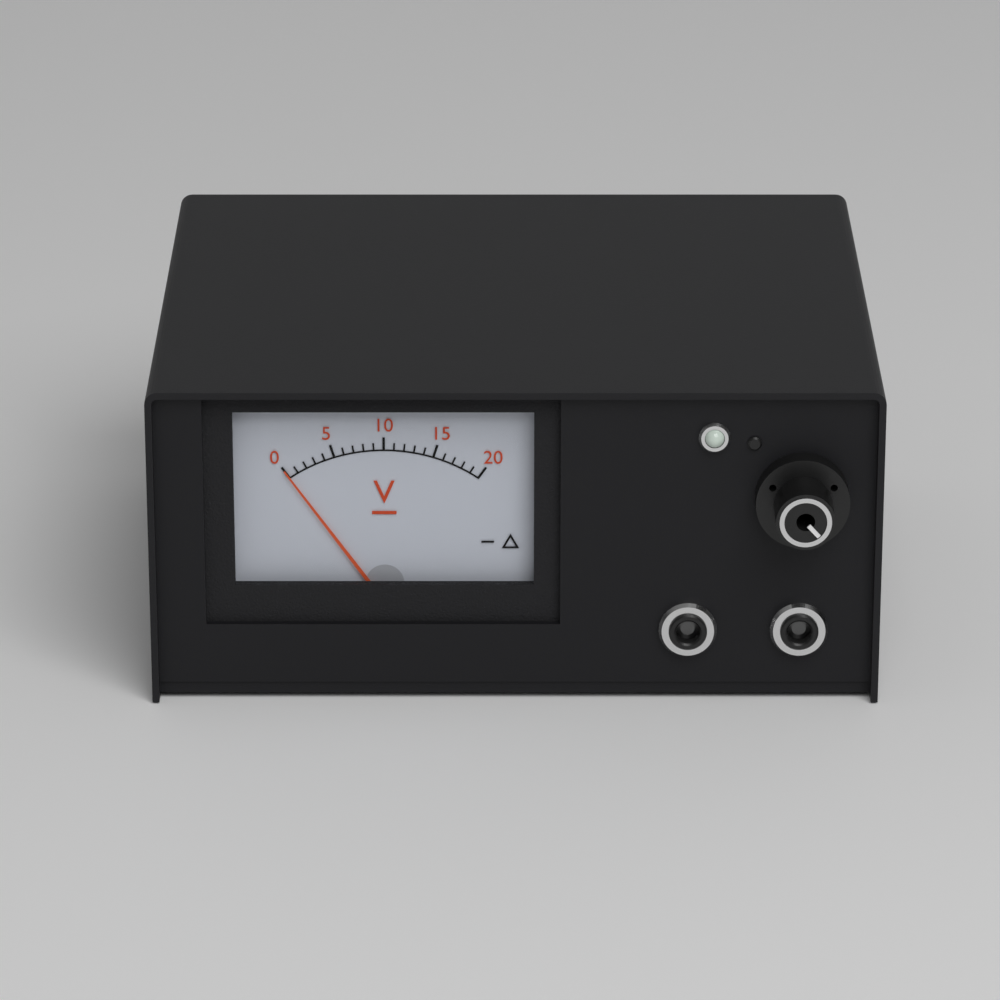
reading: 0 V
